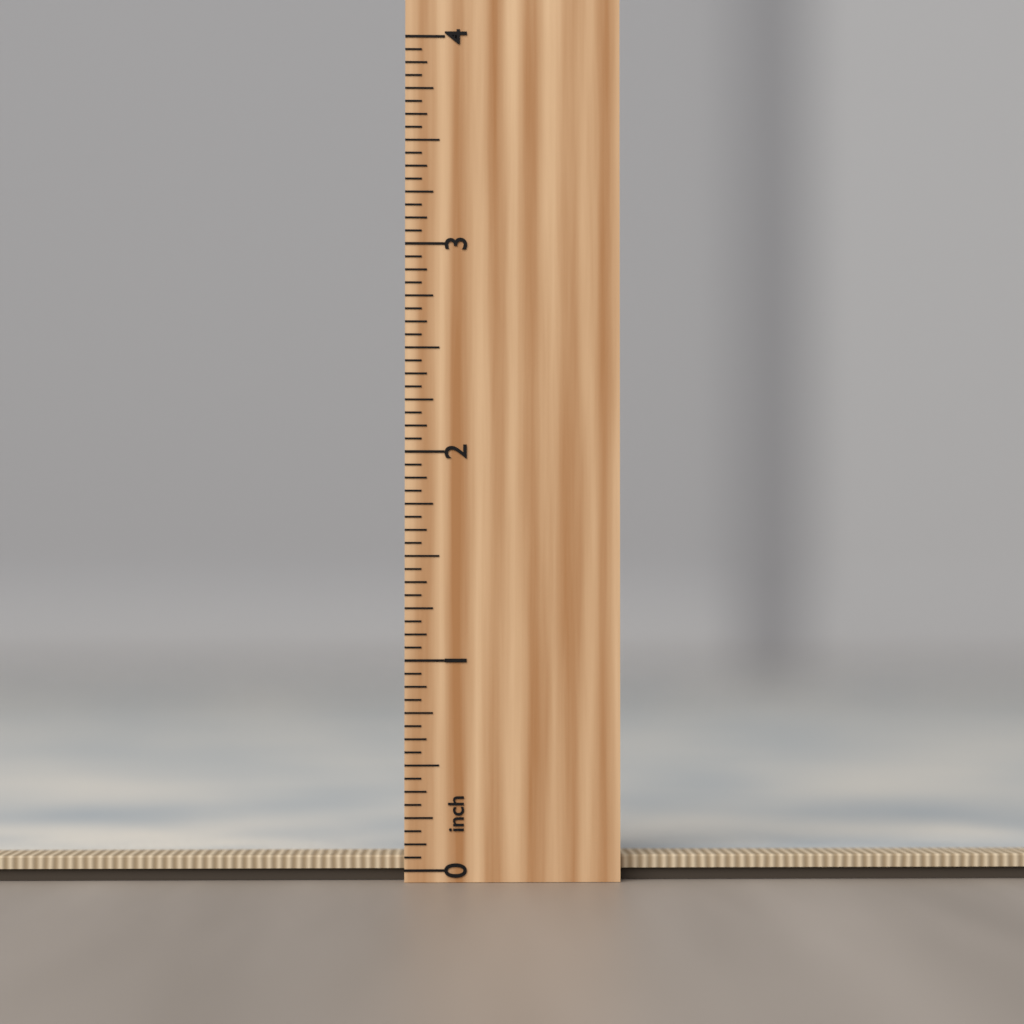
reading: 0.0625 inch
